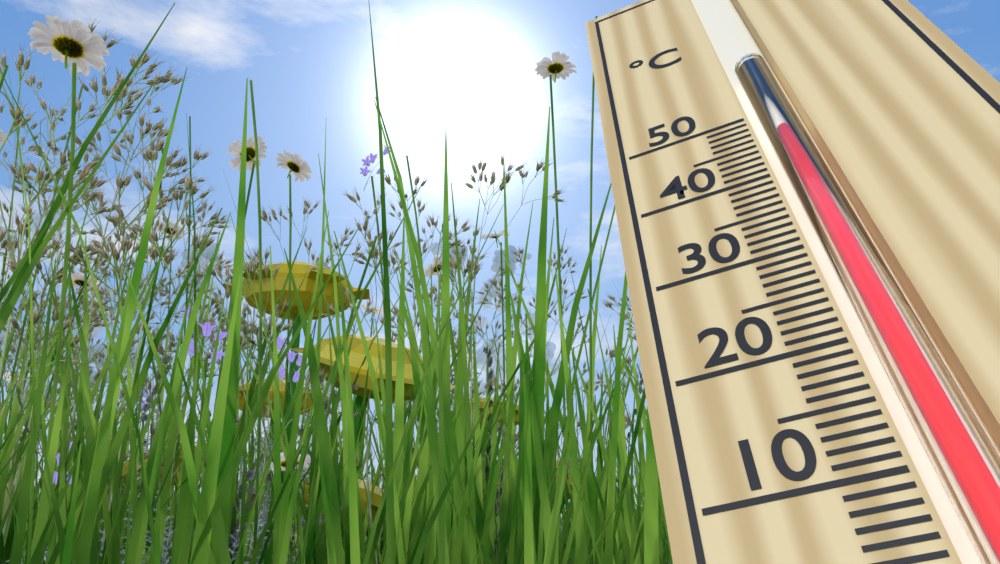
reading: 46 °C
